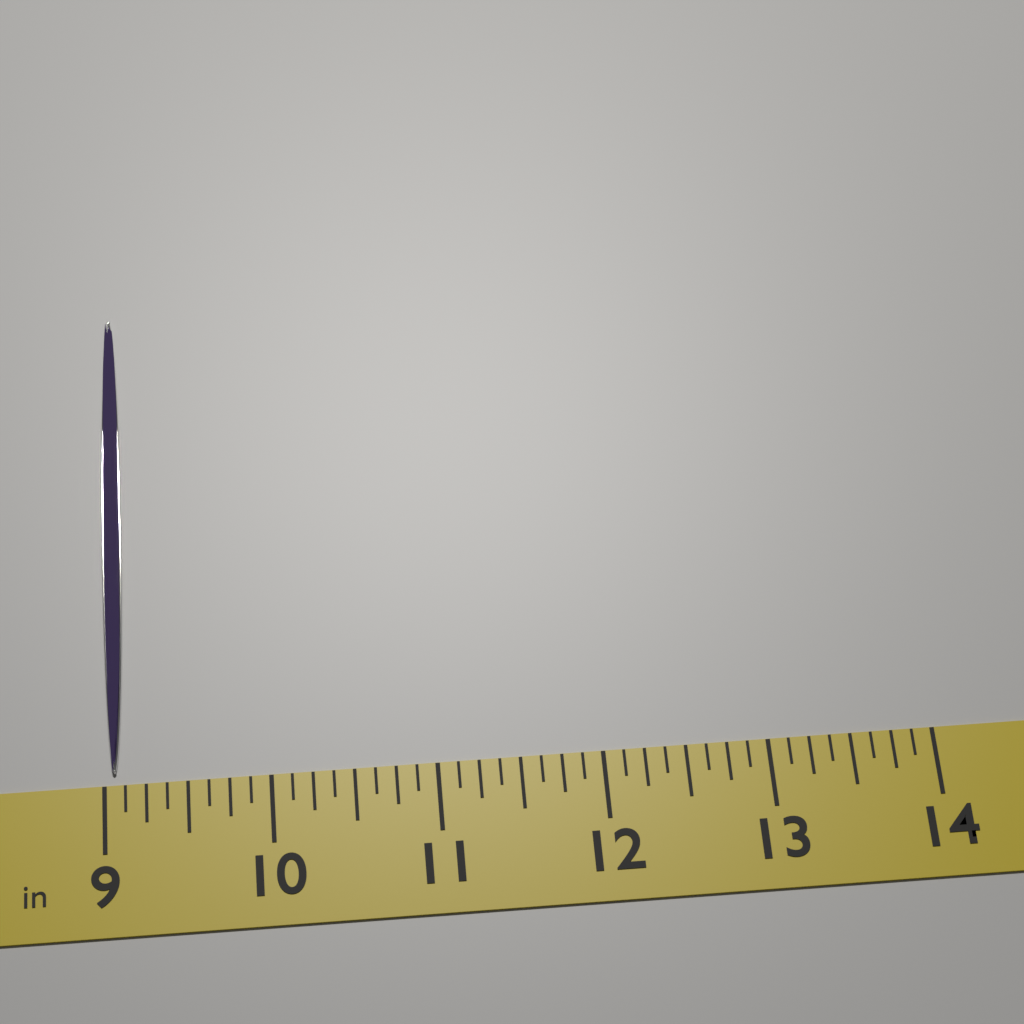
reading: 9.125 in
